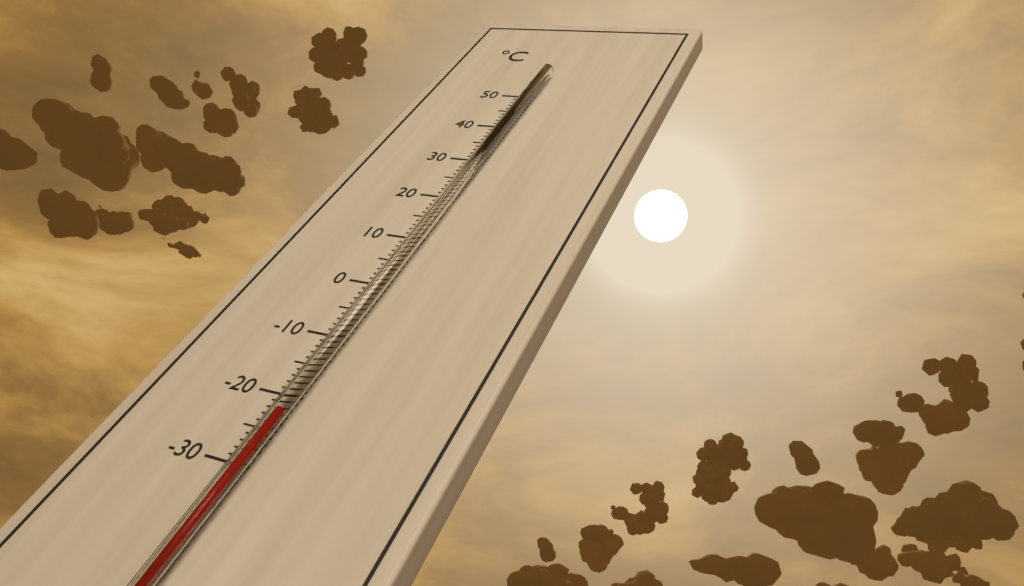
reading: -23 °C
